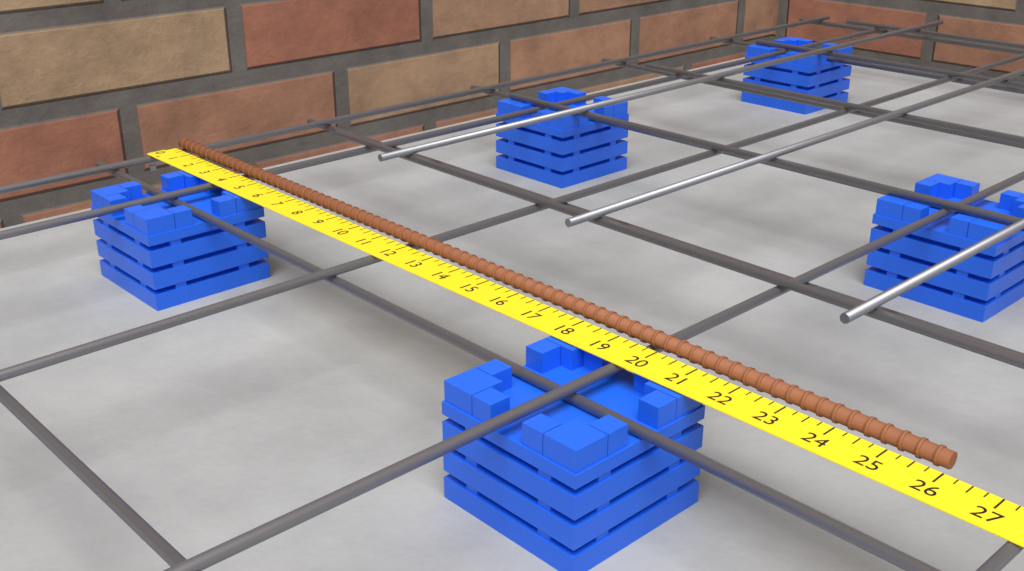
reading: 26.00 in
